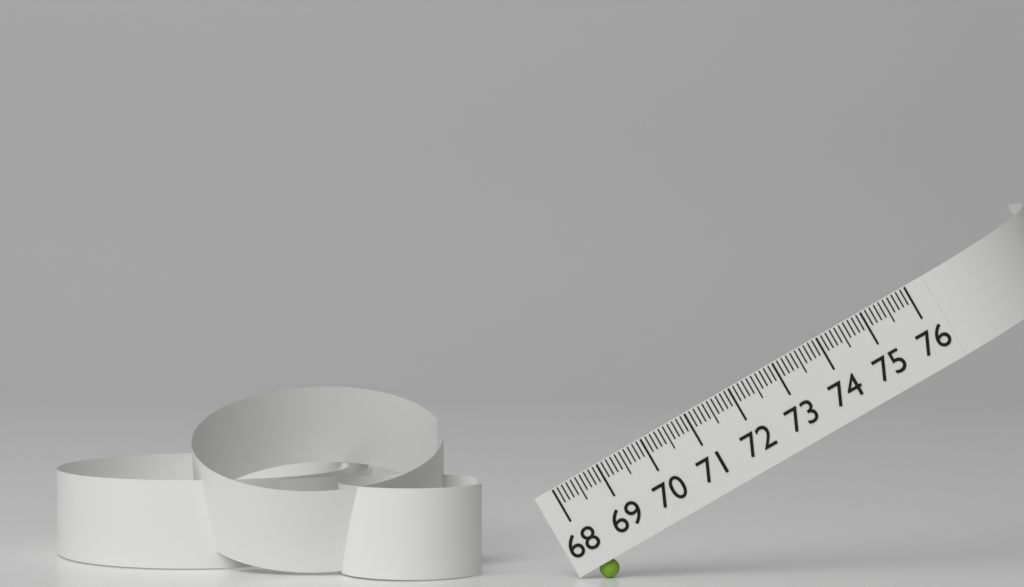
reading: 68.4 (no unit)
